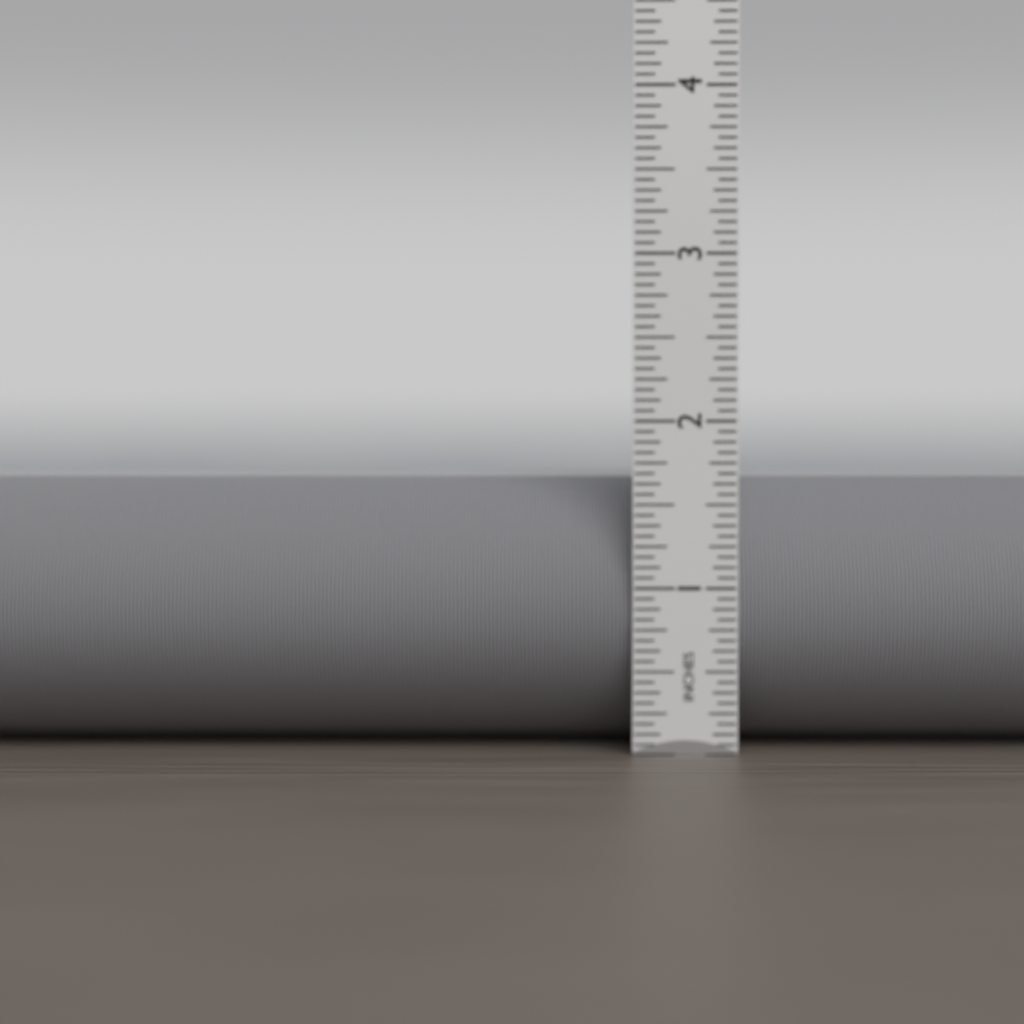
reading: 1.6875 in
